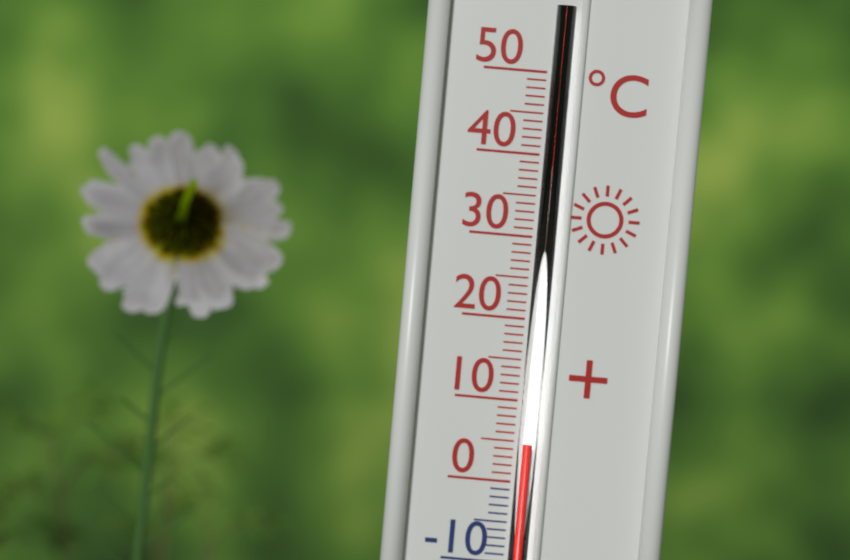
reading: 5 °C
